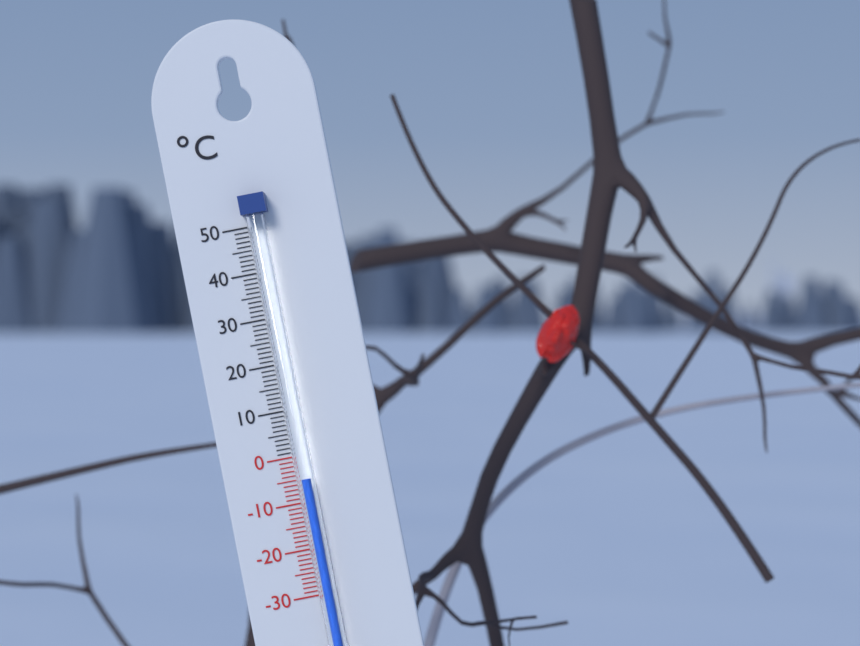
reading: -5 °C
